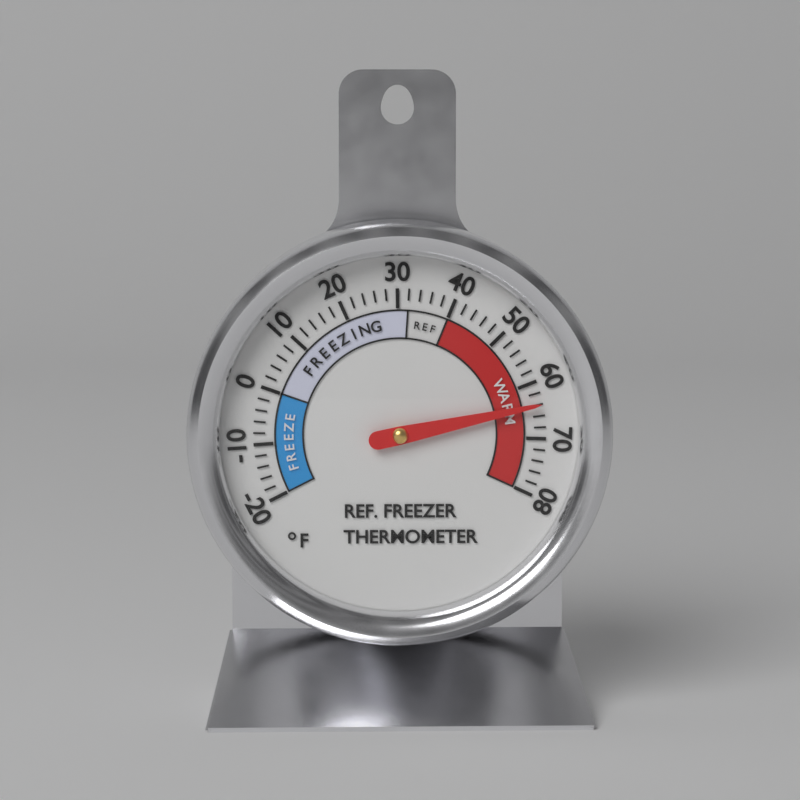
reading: 64 °F
